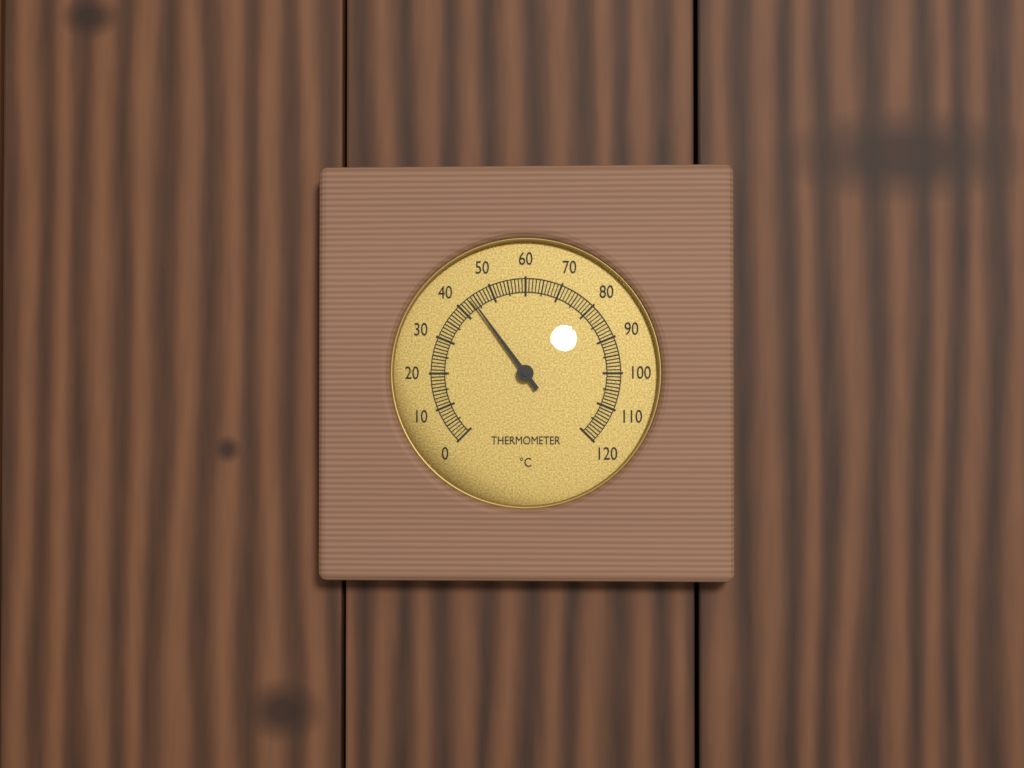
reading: 44 °C
